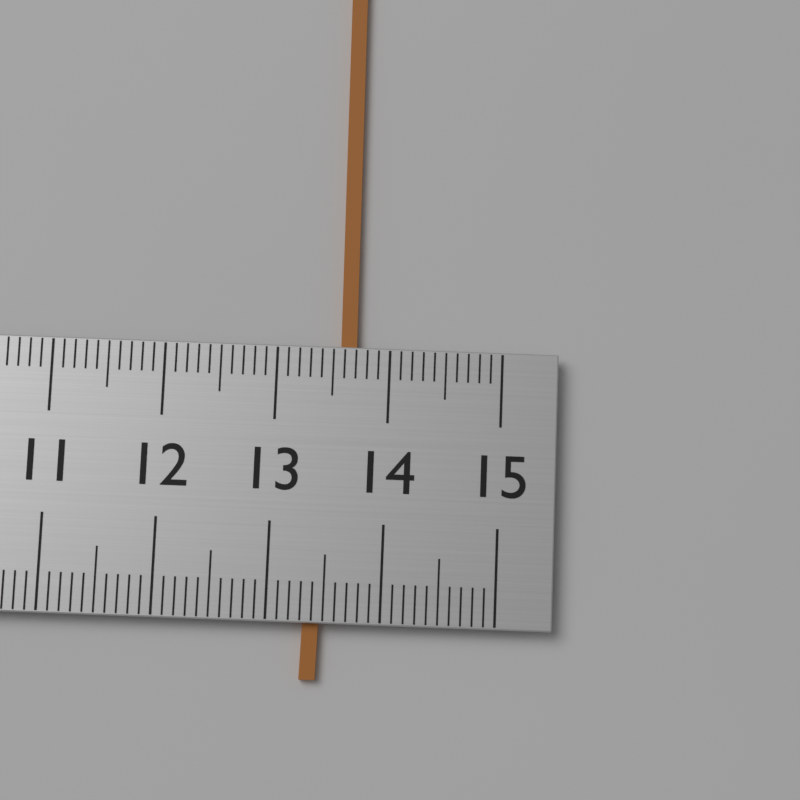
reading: 13.7 (no unit)
